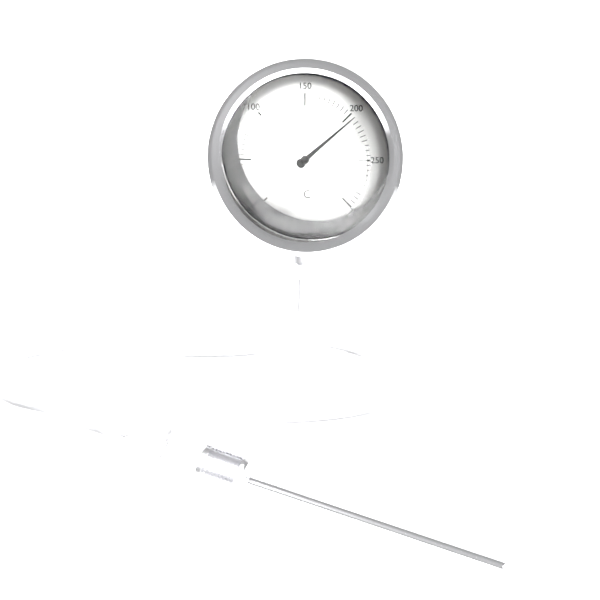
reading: 205 °C
